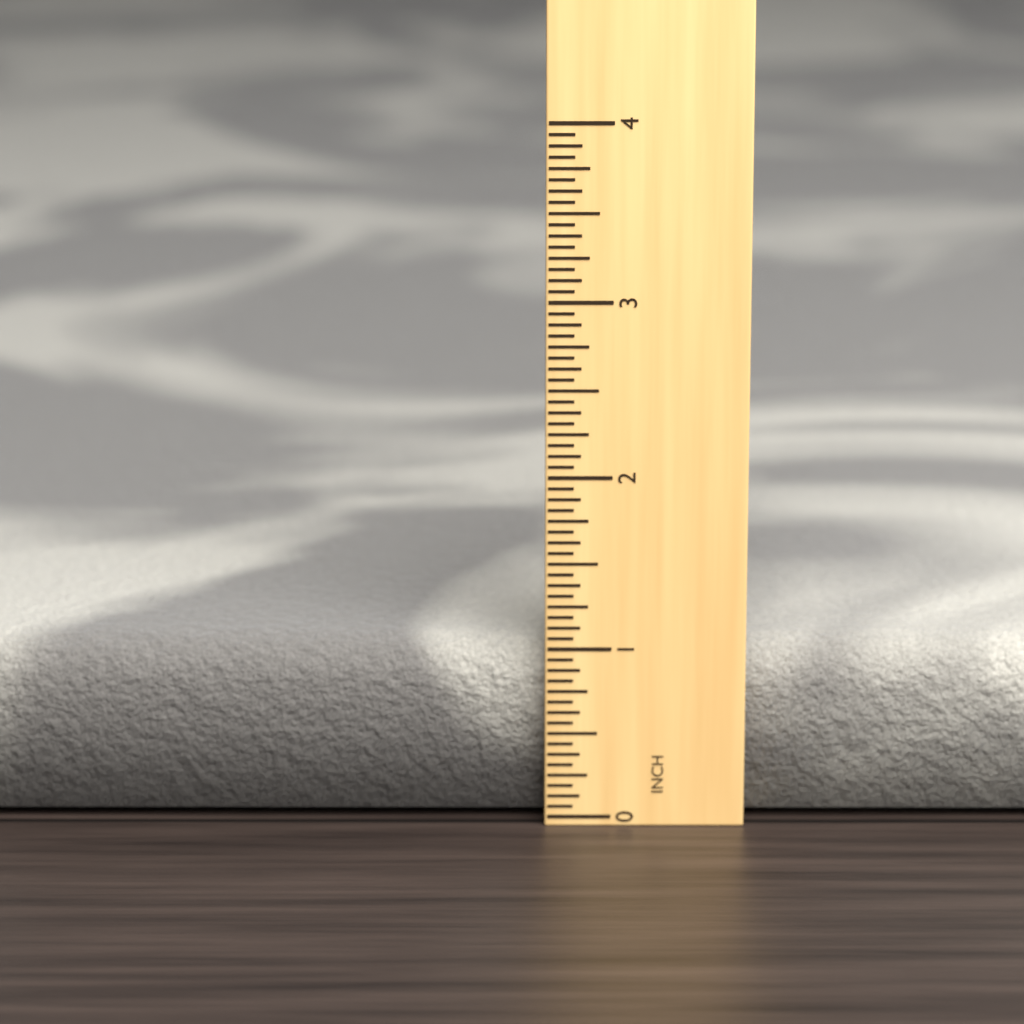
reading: 1.0000 in
